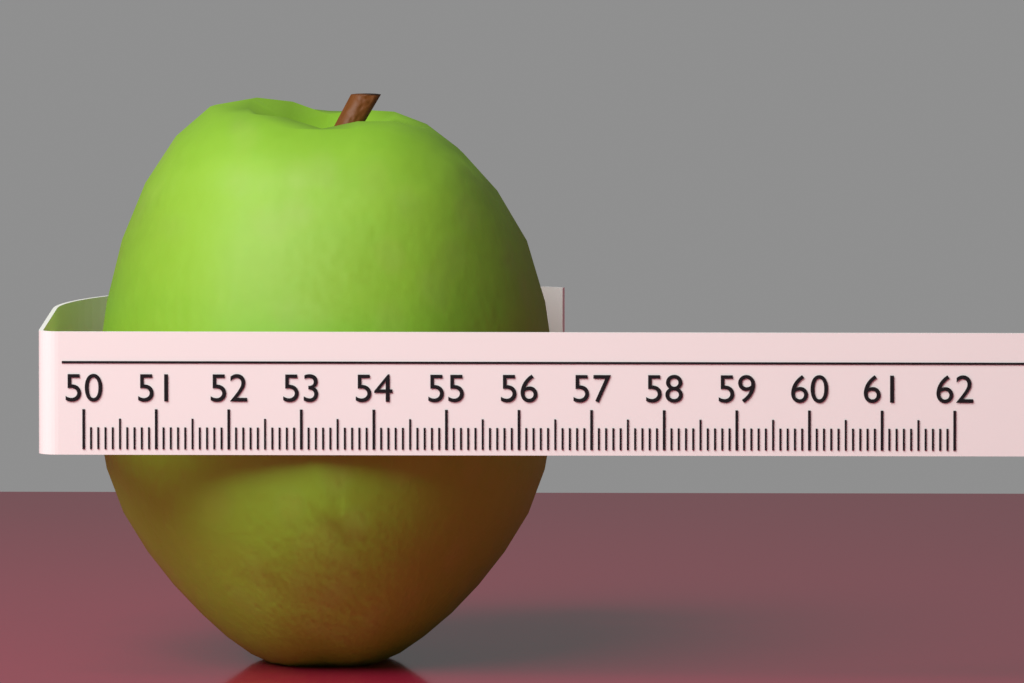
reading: 56.4 (no unit)
